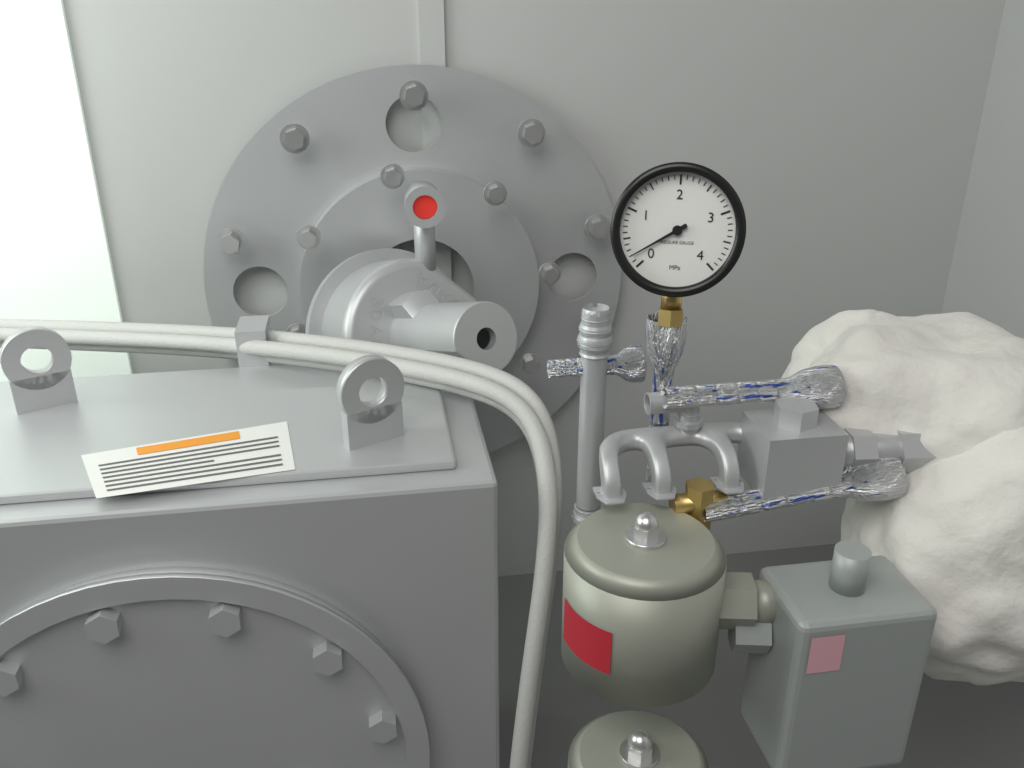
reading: 0.2 MPa
